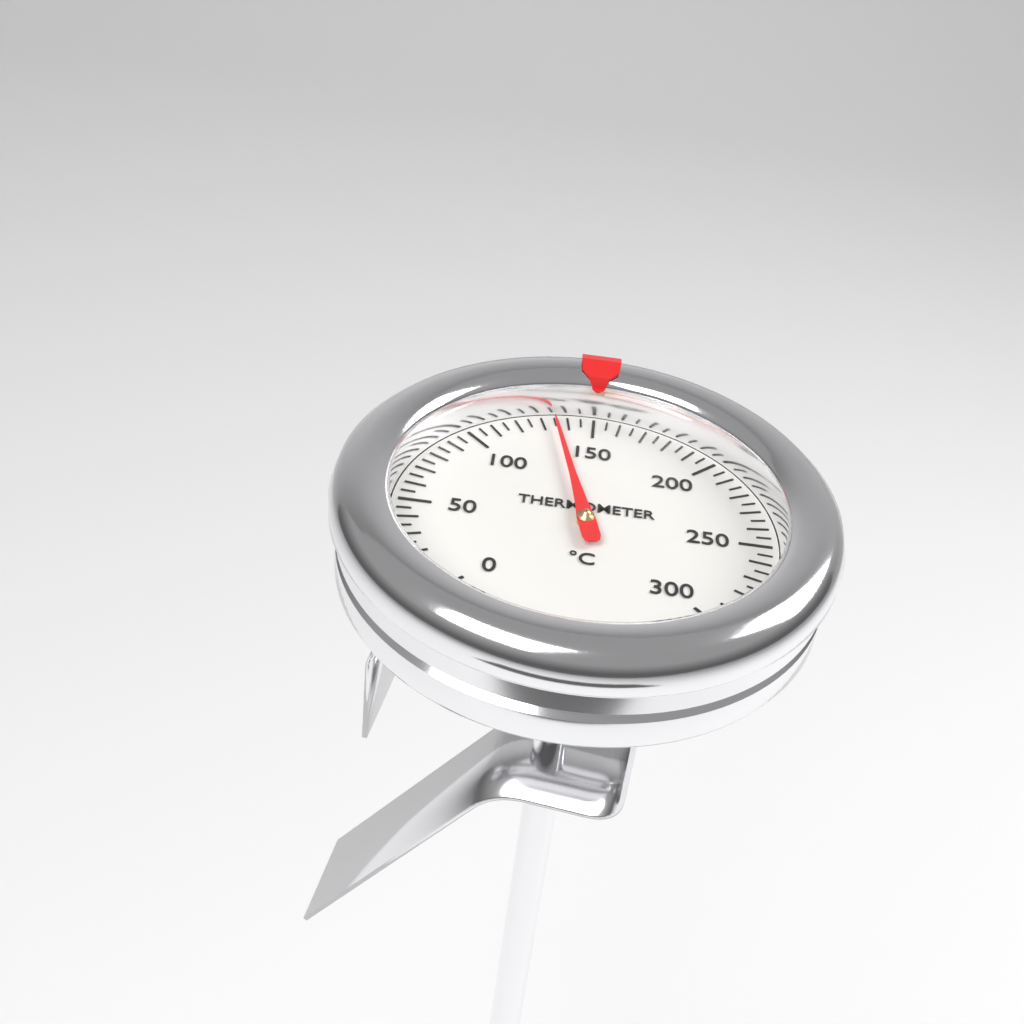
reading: 135 °C
